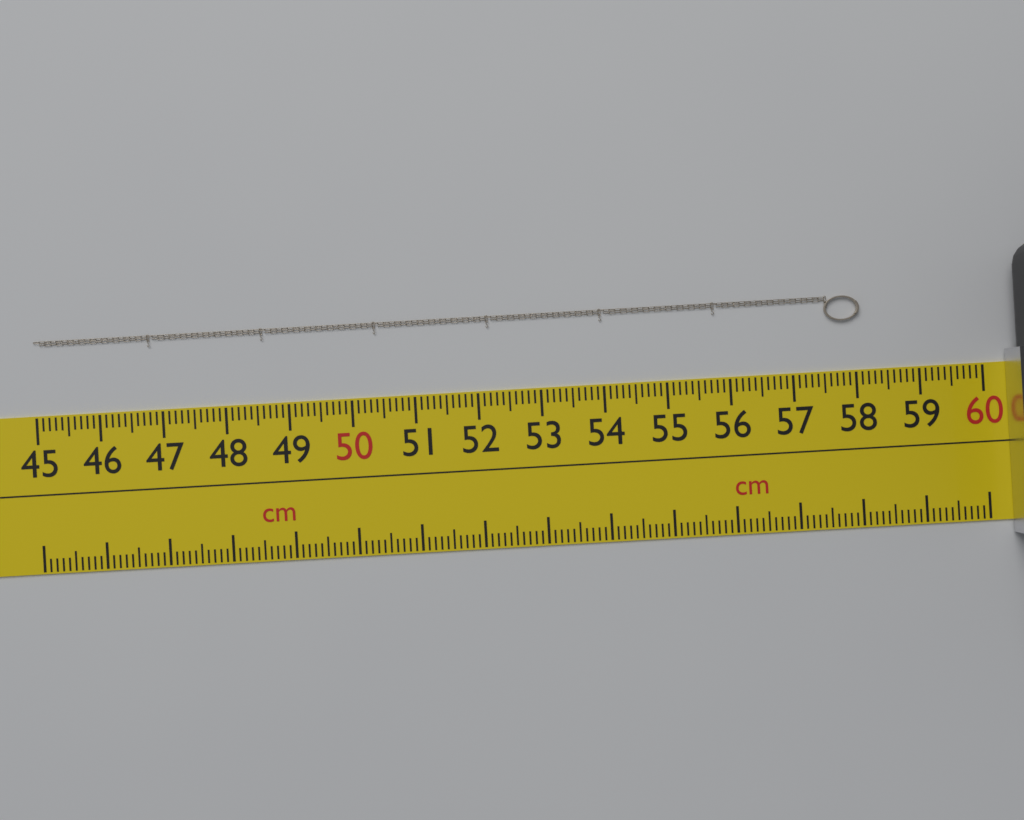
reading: 58.1 cm
